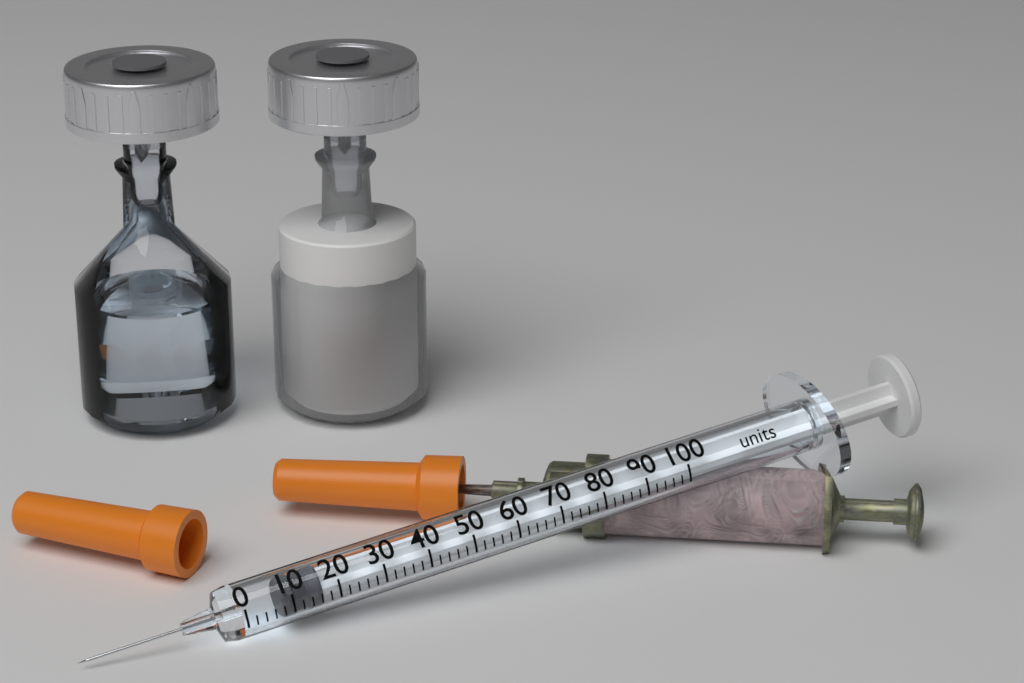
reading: 8 units
